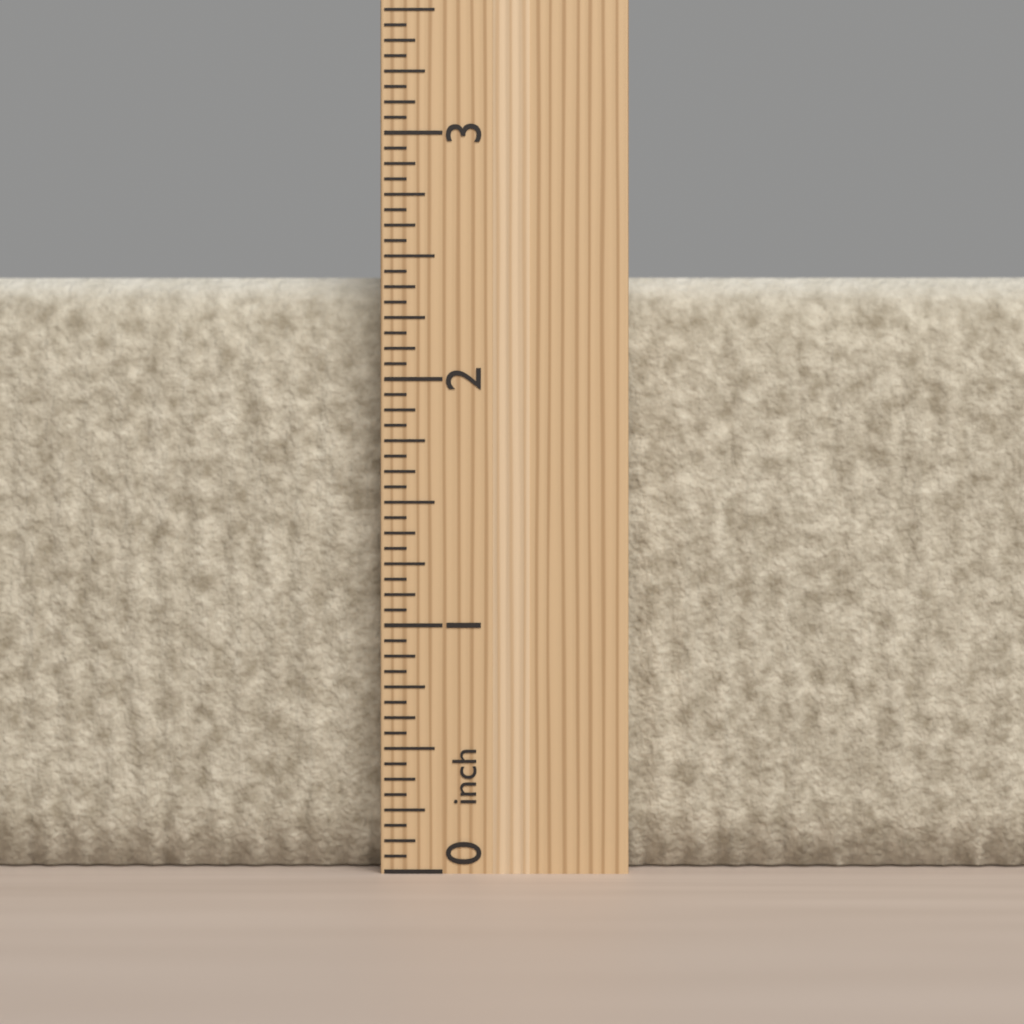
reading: 2.4375 inch
